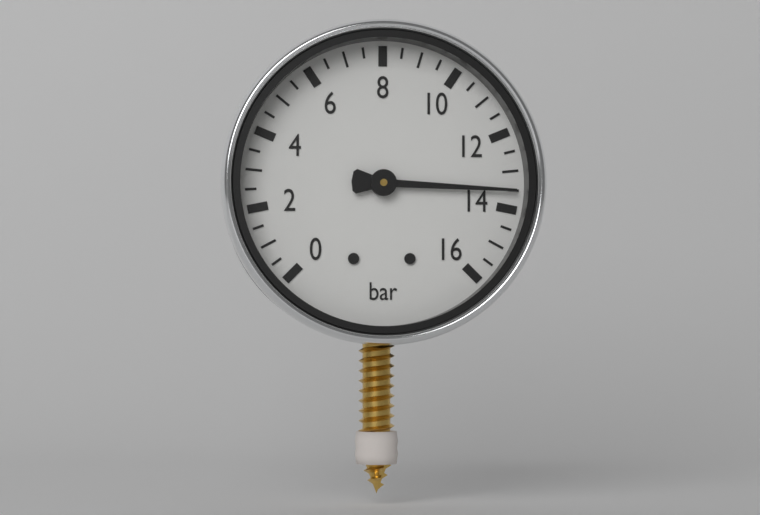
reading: 13.5 bar
